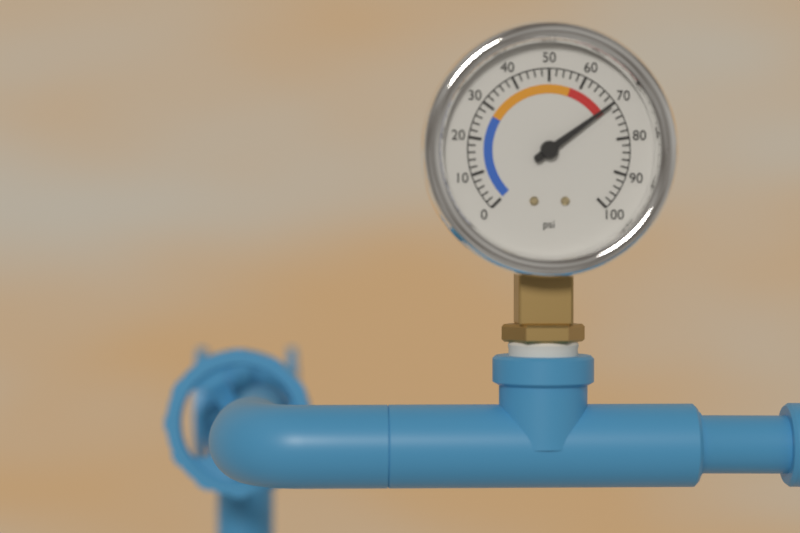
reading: 70 psi
